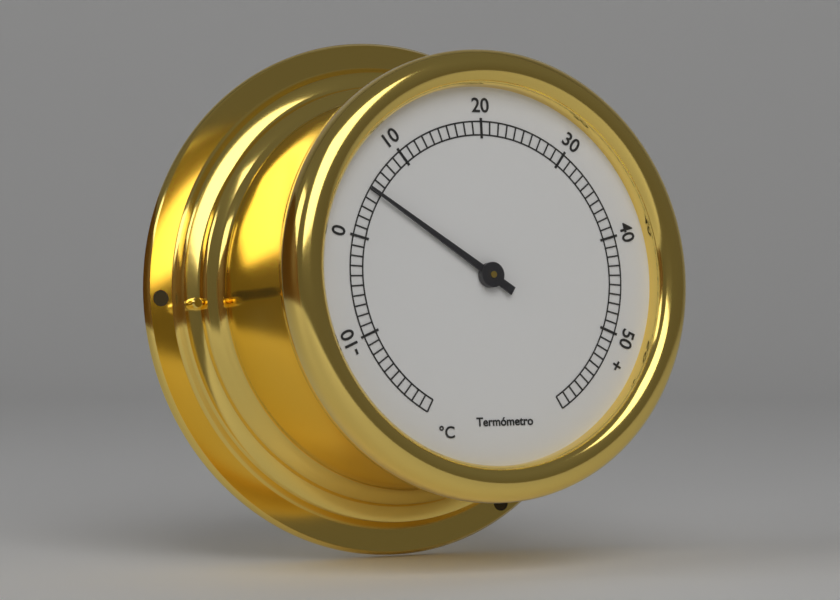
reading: 5 °C
